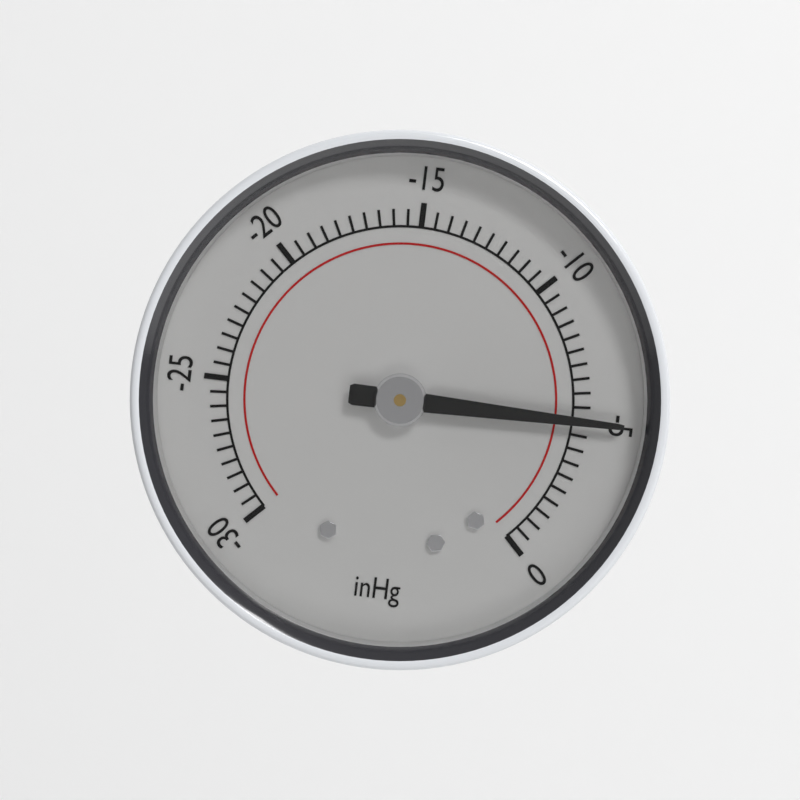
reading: -5.0 inHg
